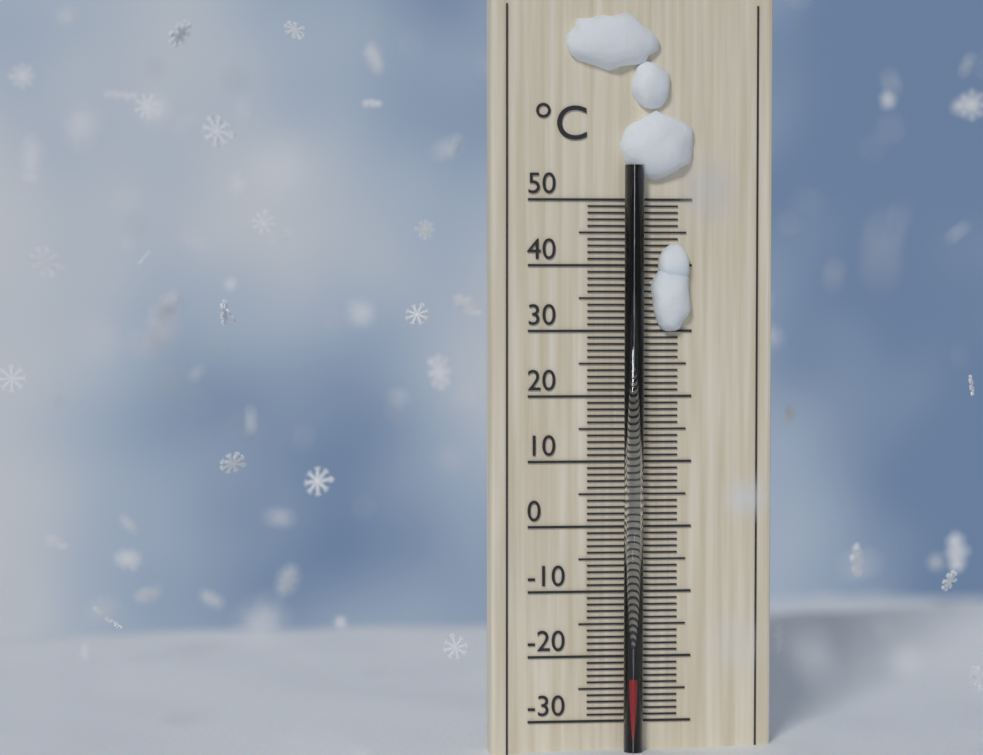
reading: -23 °C
